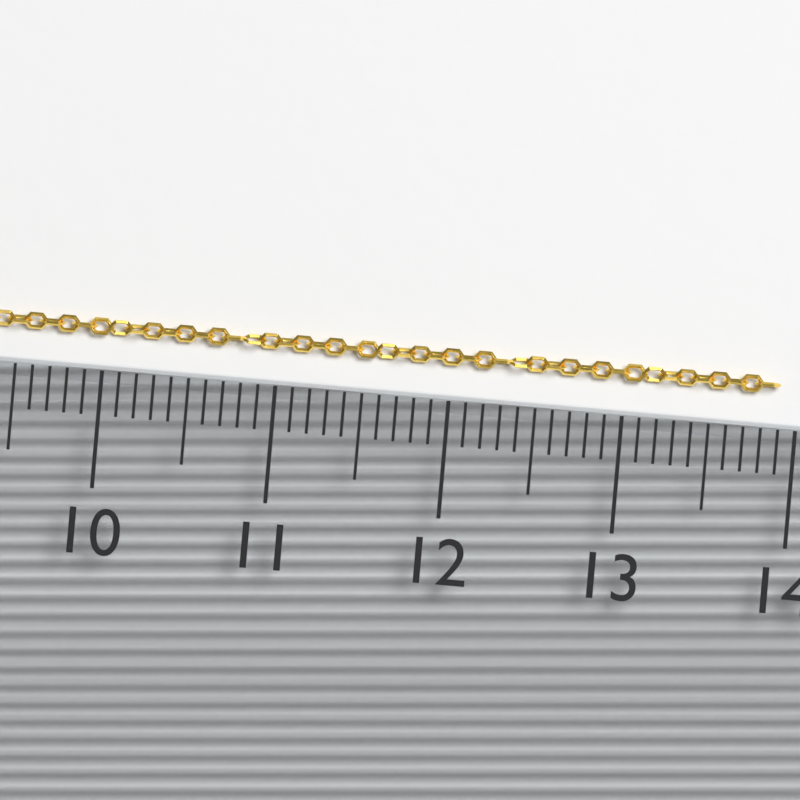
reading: 13.9 (no unit)
